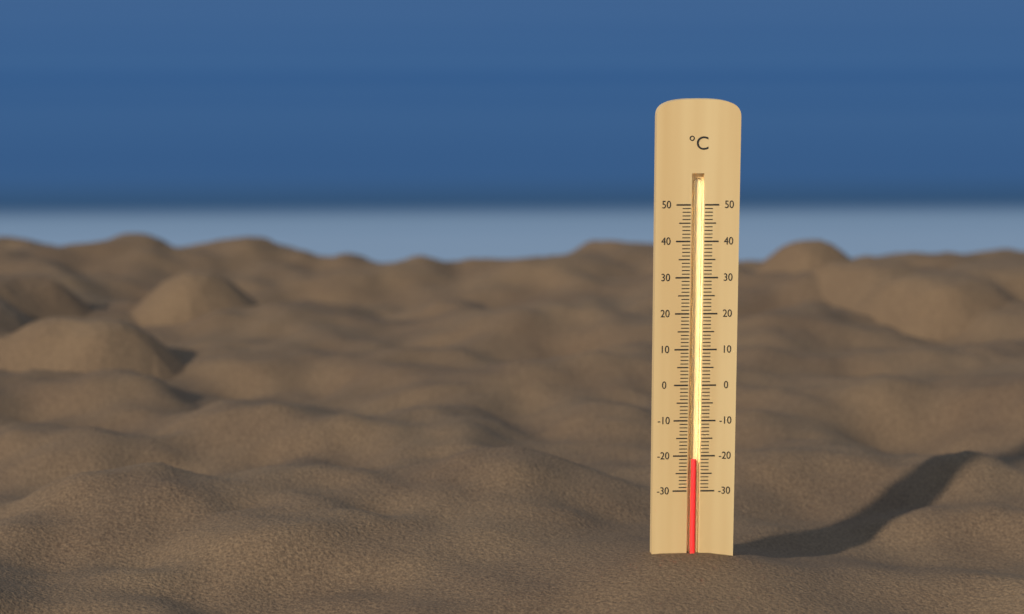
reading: -21 °C
